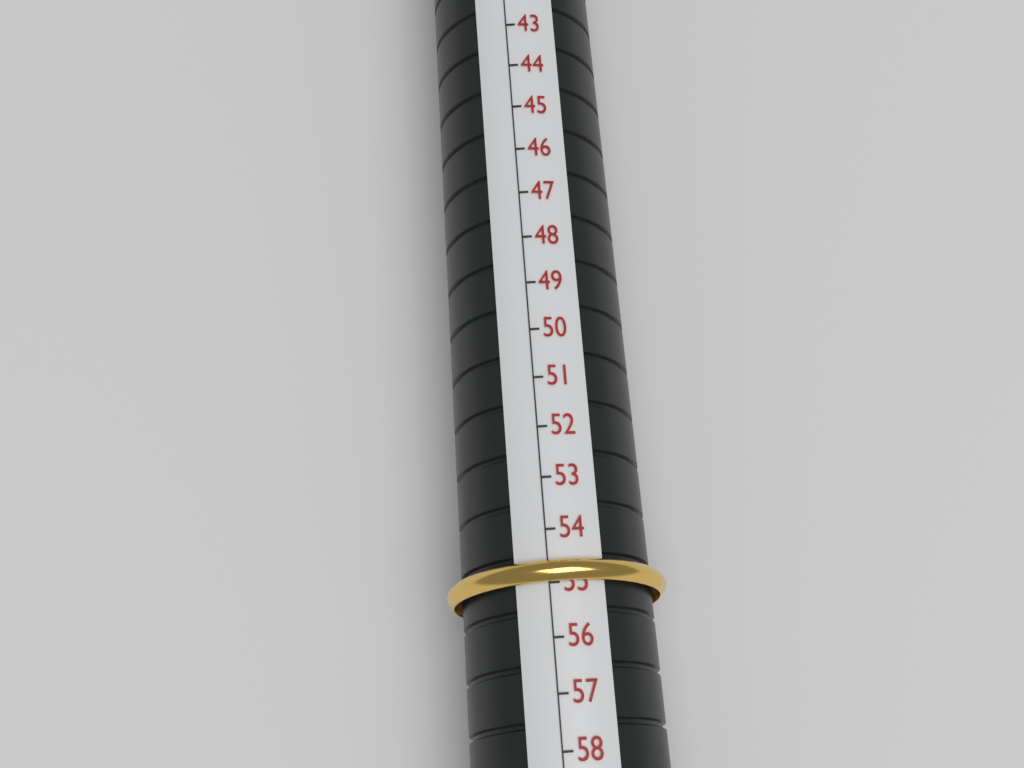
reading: 55 (no unit)
